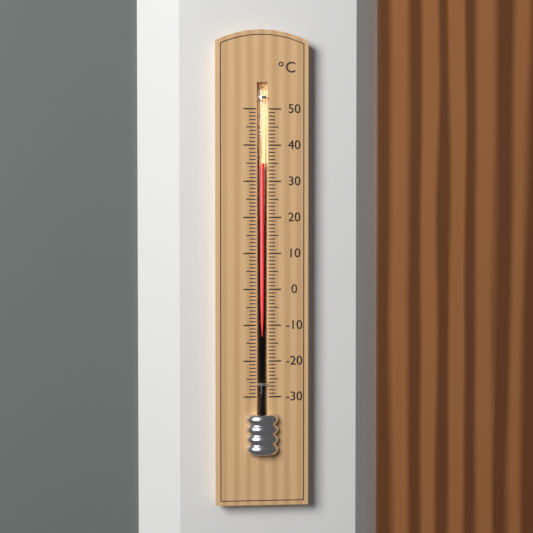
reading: 35 °C
